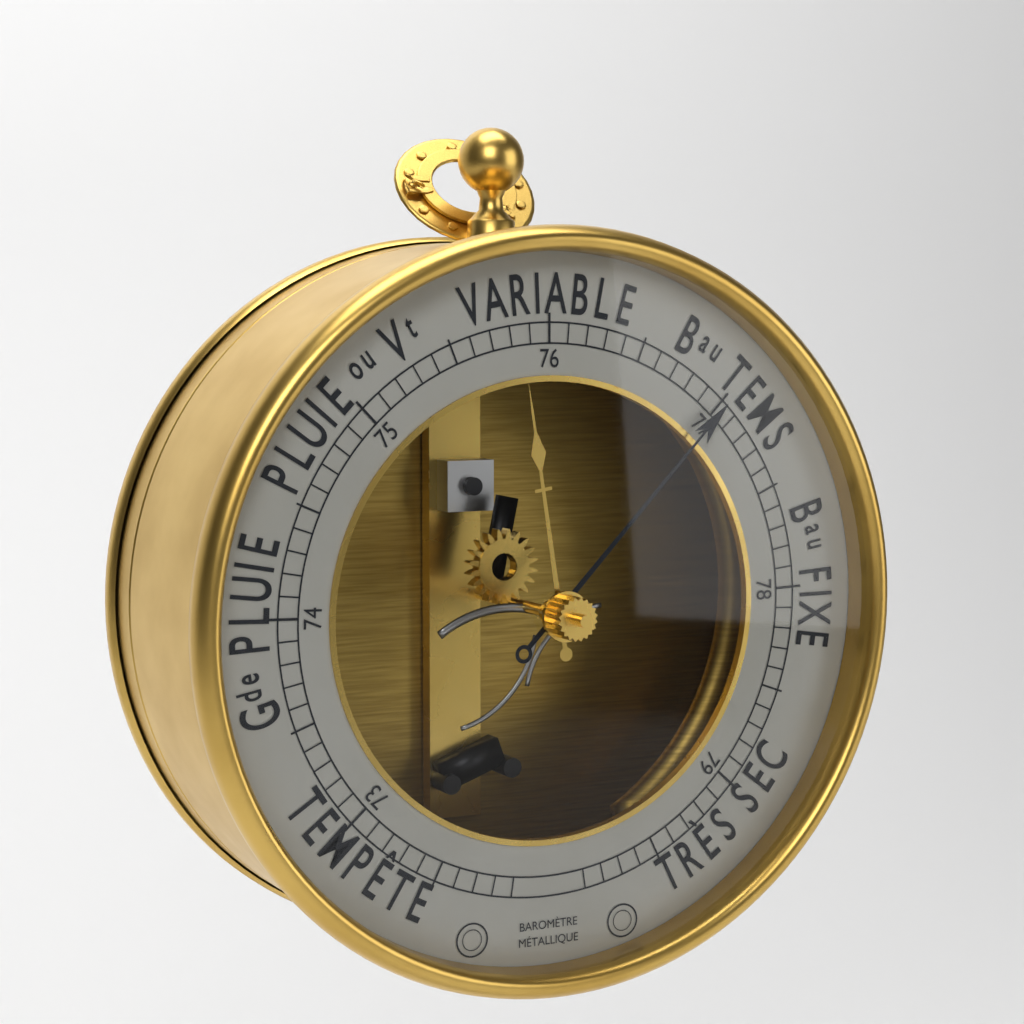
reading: 77.0 (no unit)
